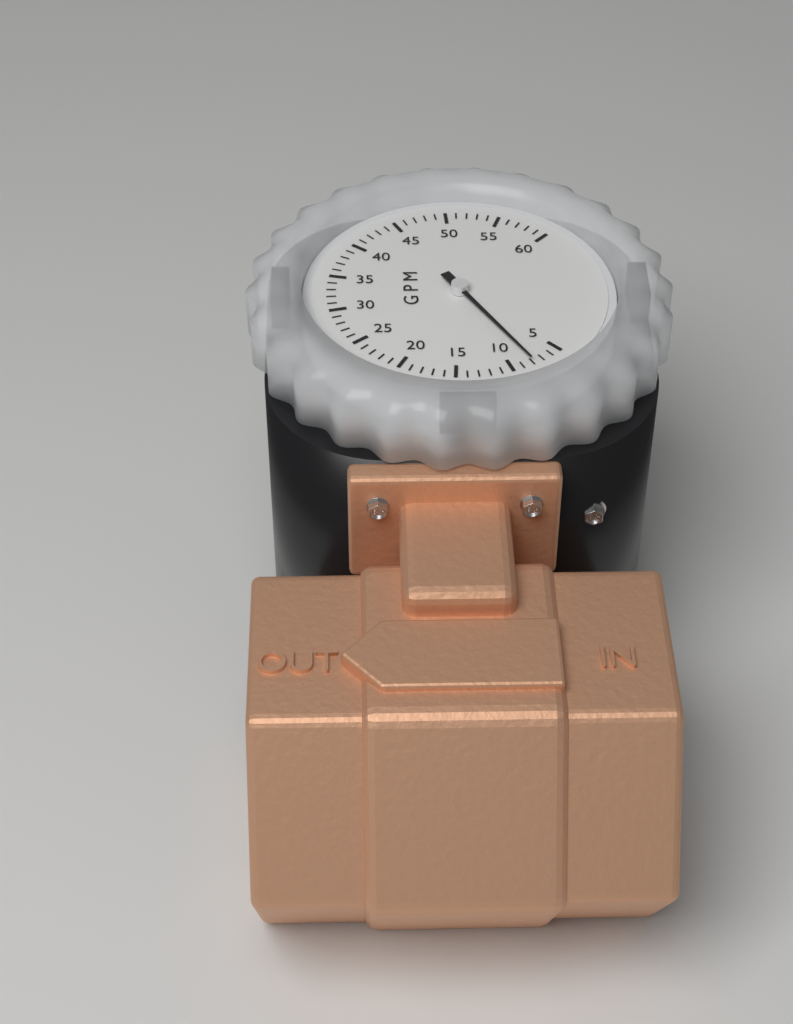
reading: 8 GPM
